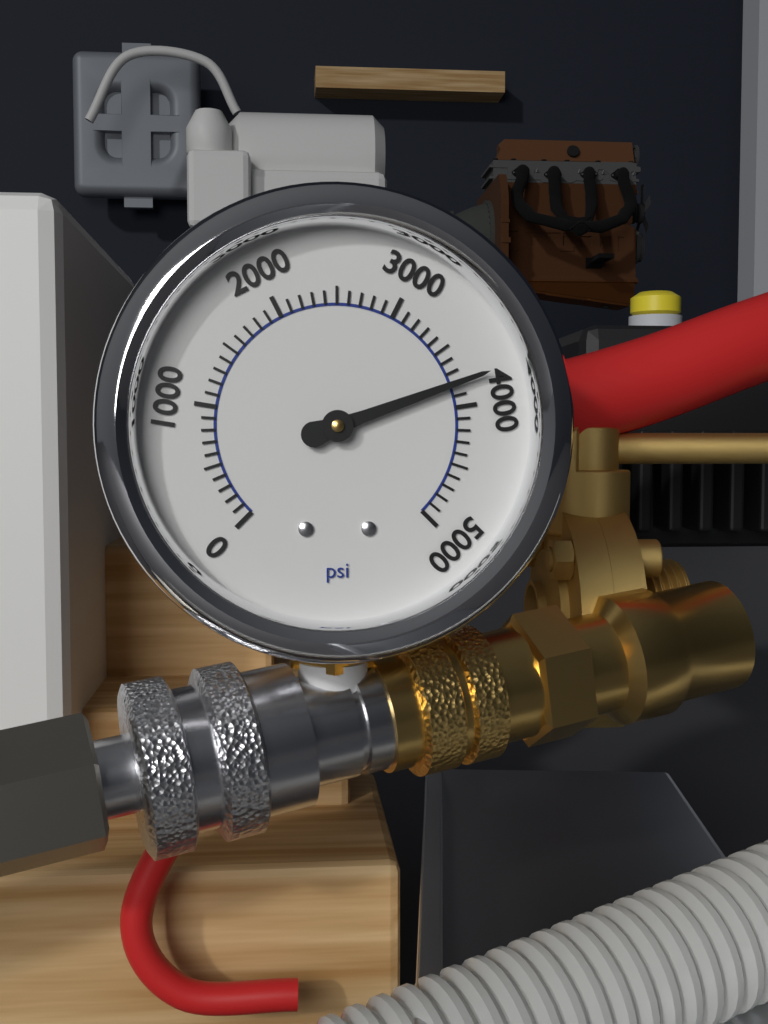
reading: 3800 psi
